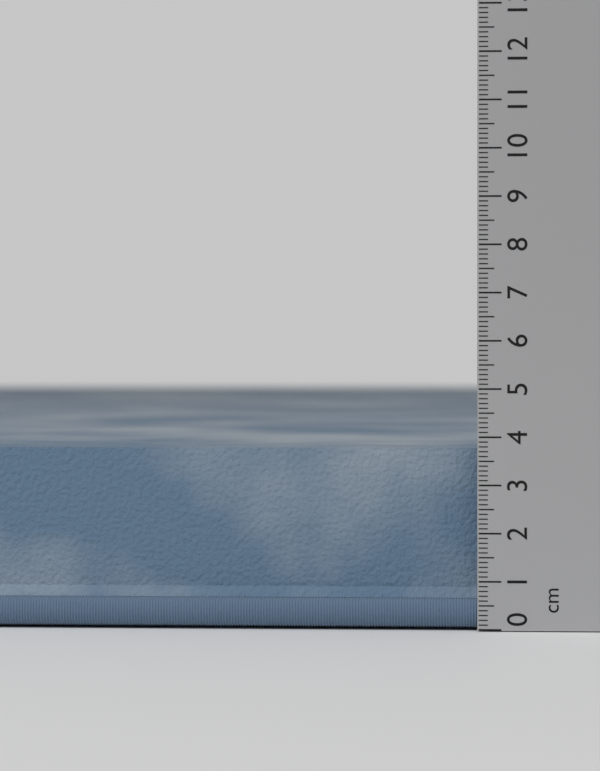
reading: 3.9 cm
